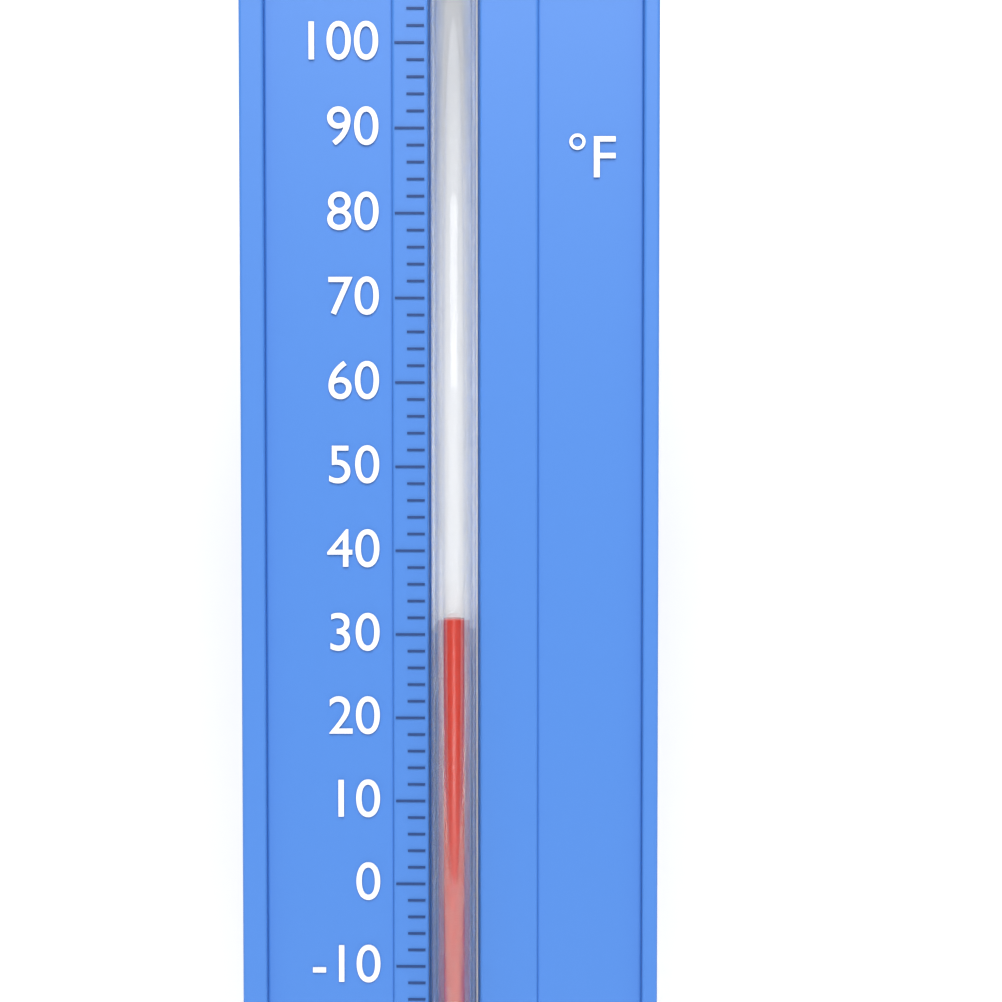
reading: 32 °F
